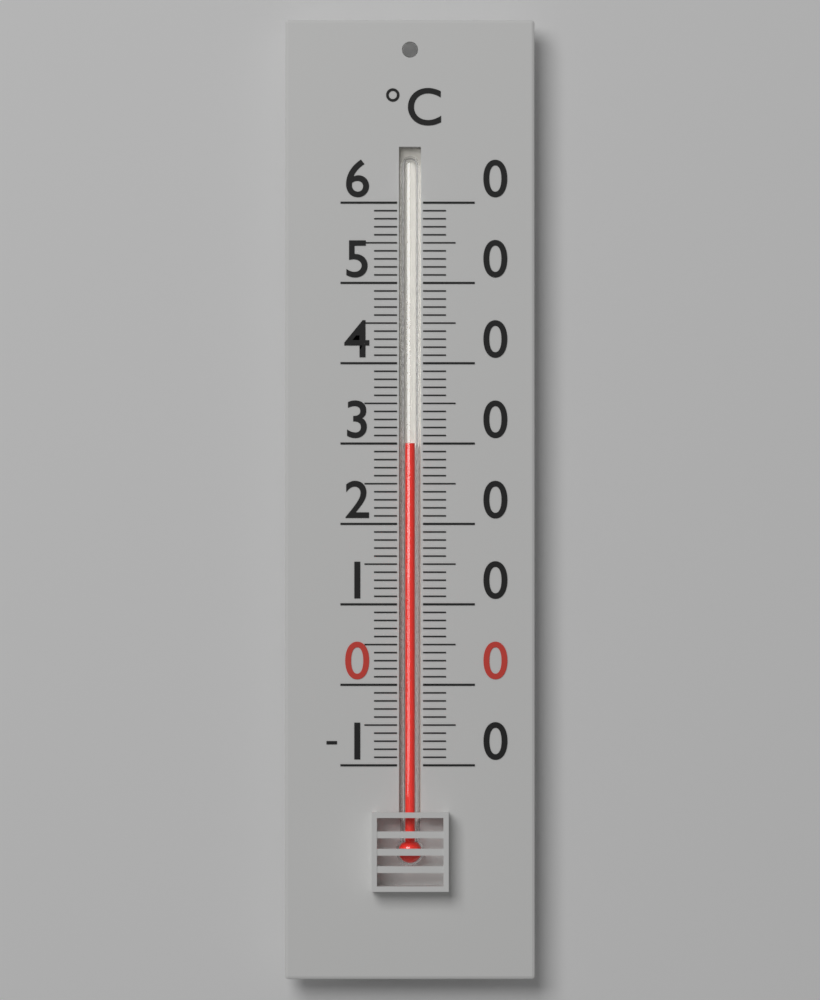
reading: 30 °C
